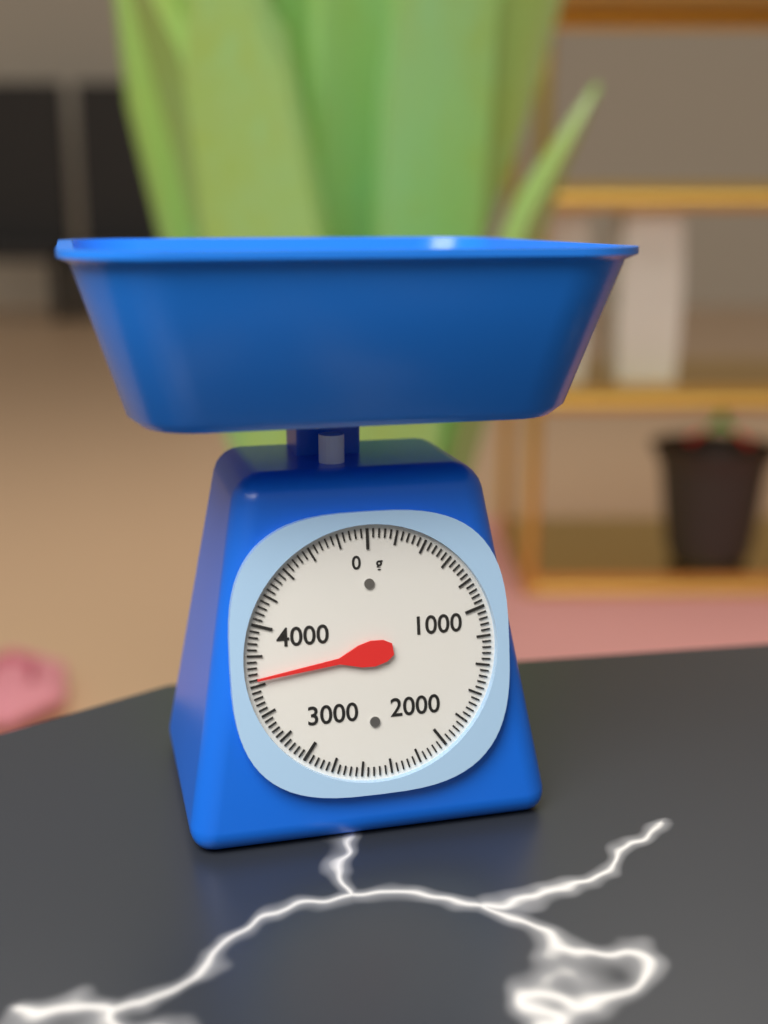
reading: 3640 g
